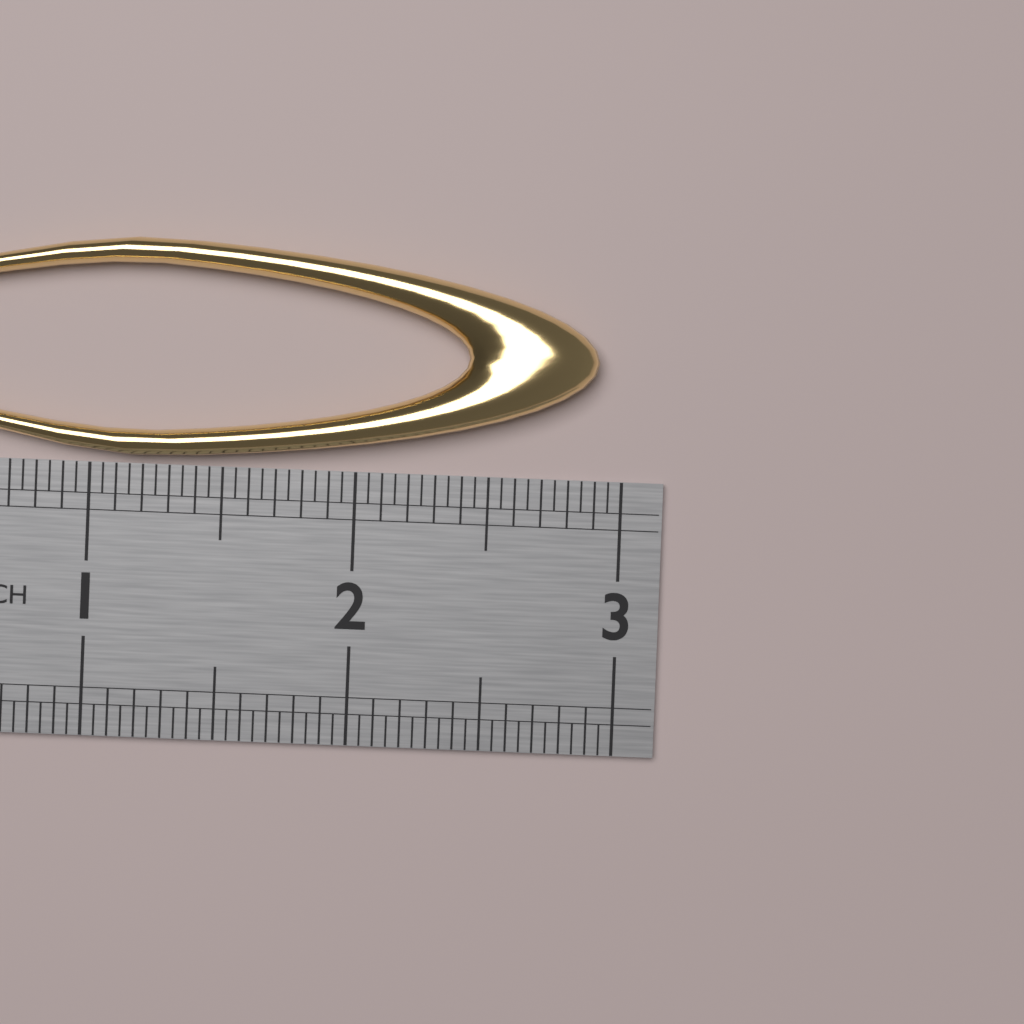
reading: 2.90 in
